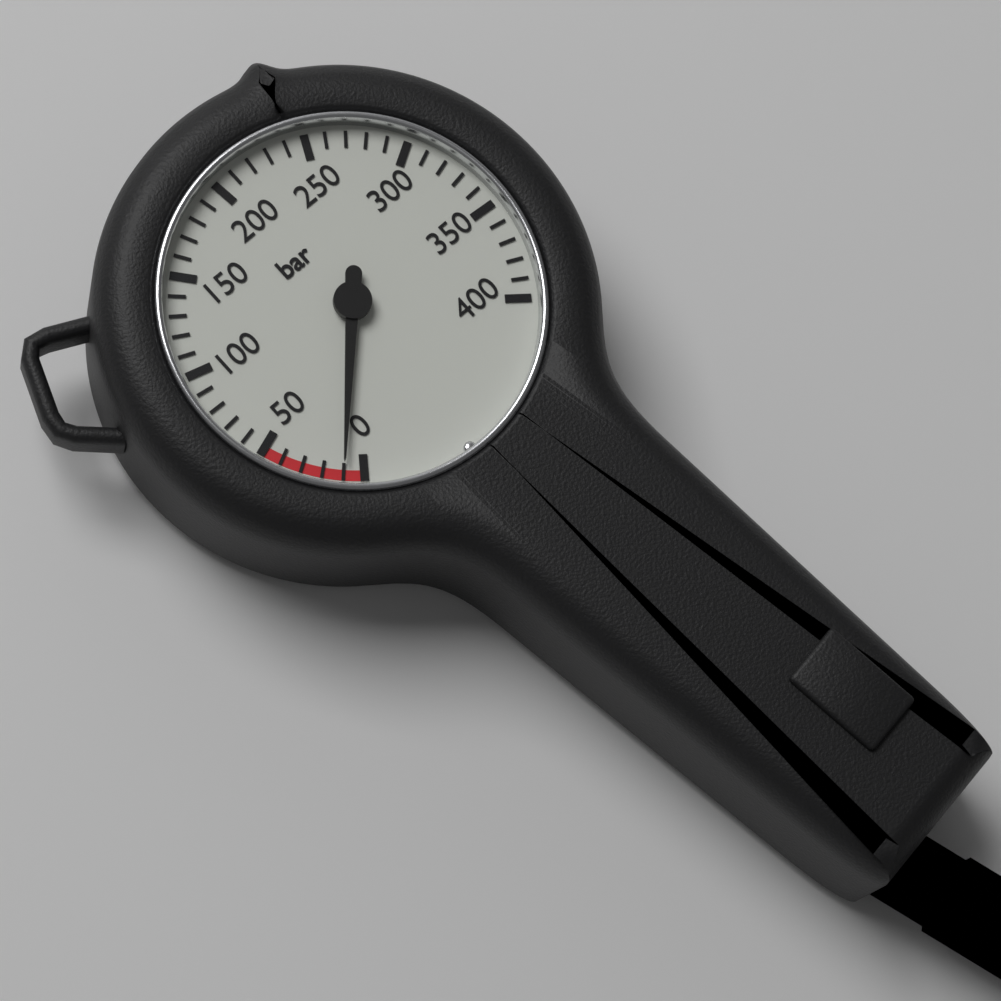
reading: 10 bar
